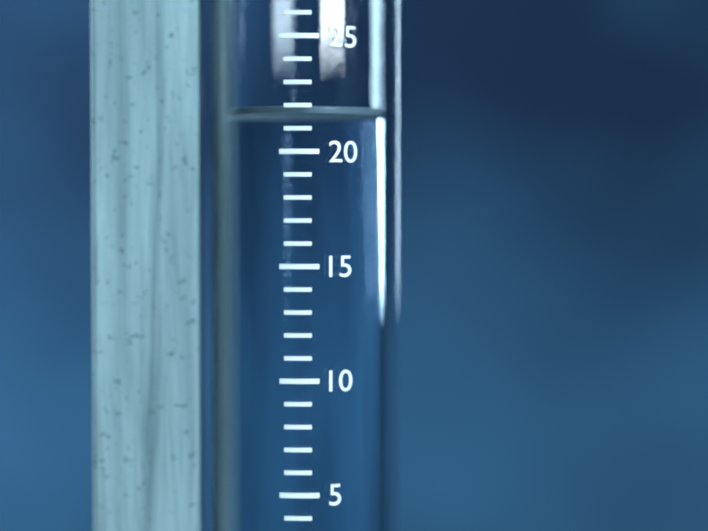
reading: 22 mm
